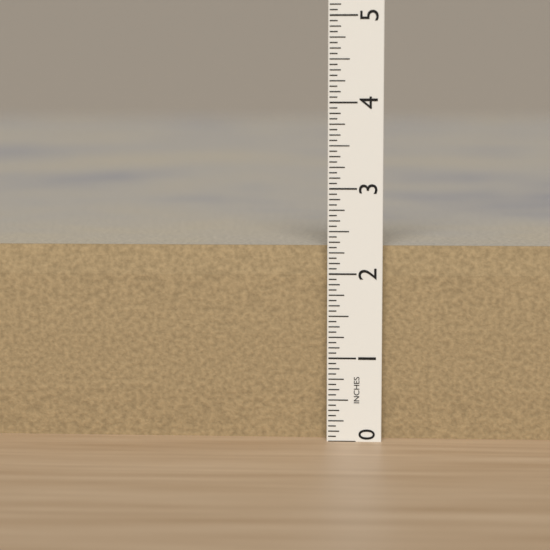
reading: 2.3125 in
